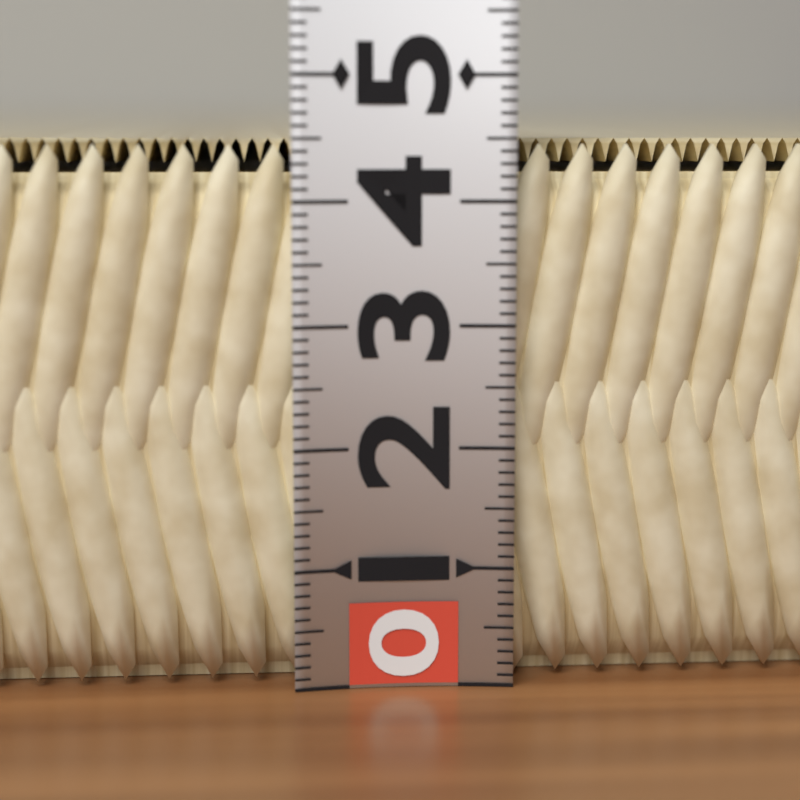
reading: 4.5 (no unit)
